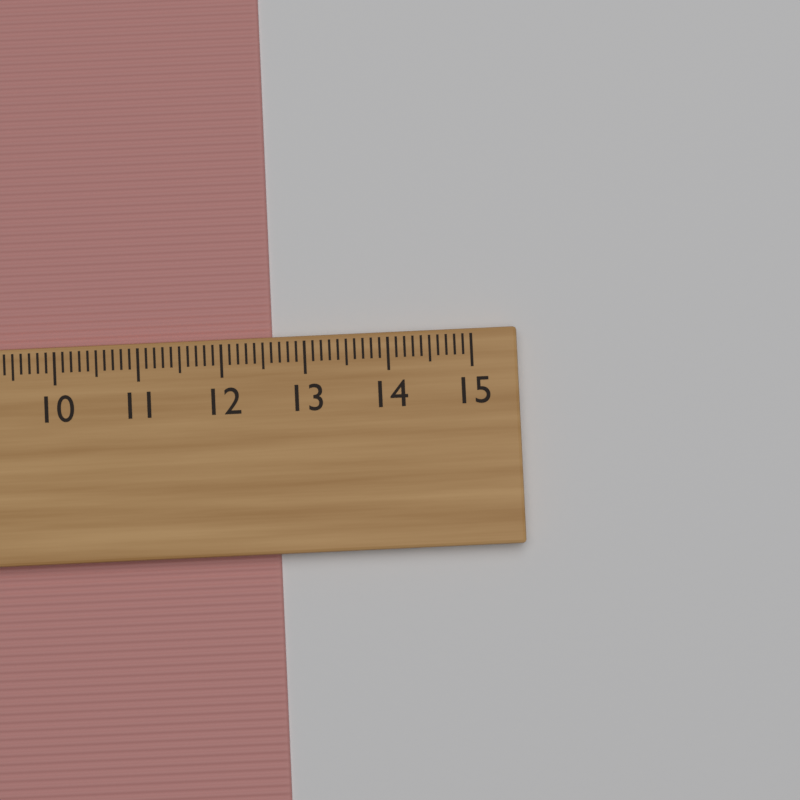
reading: 12.6 cm
